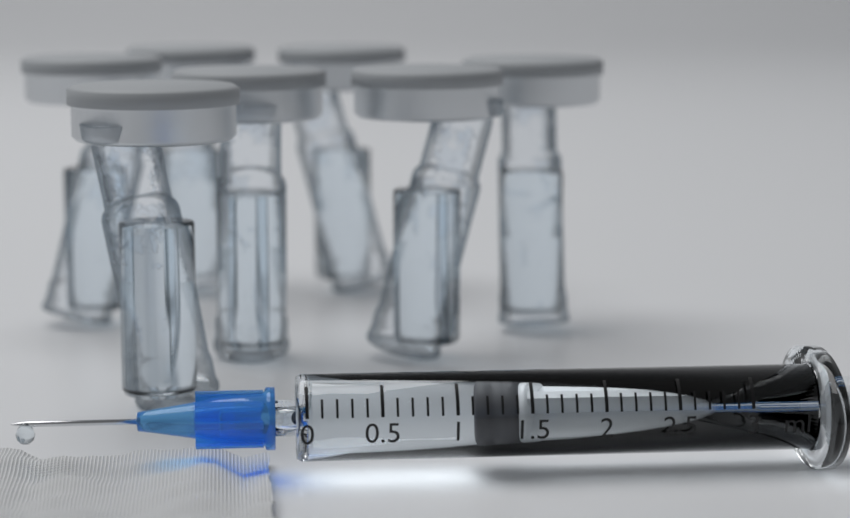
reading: 1.1 ml
